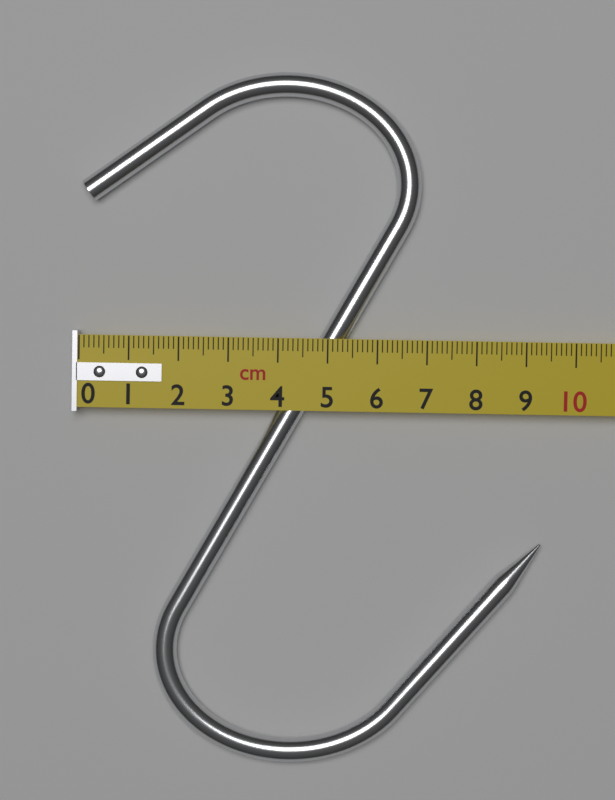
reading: 9.4 cm
